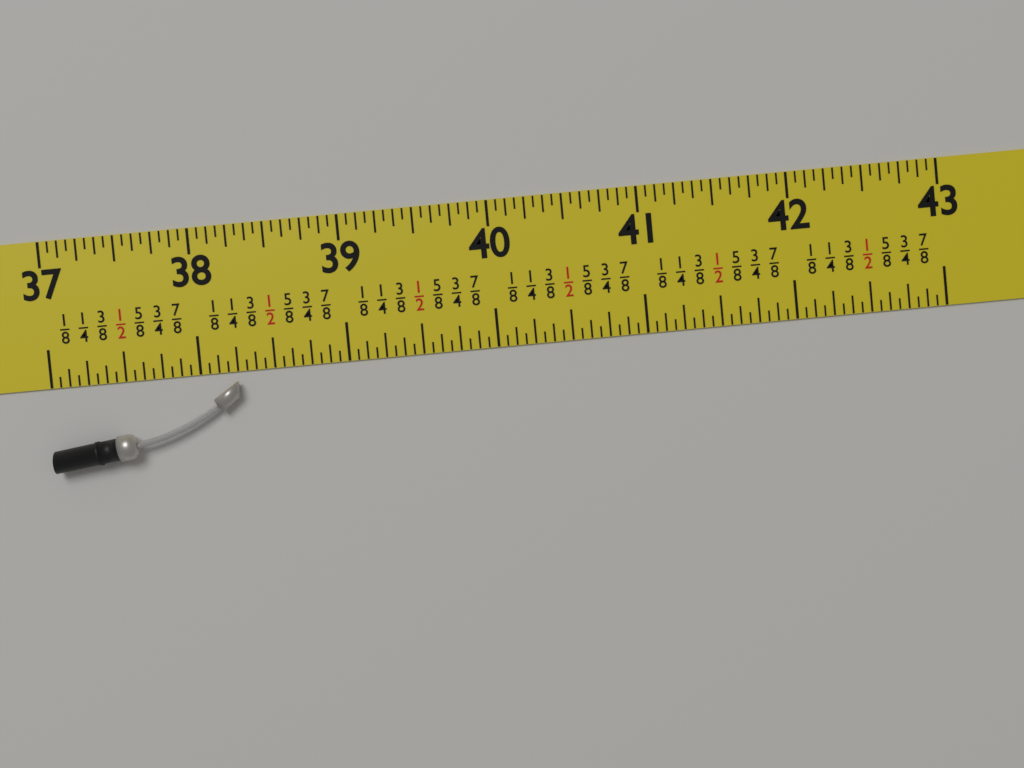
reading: 38.2500 in
